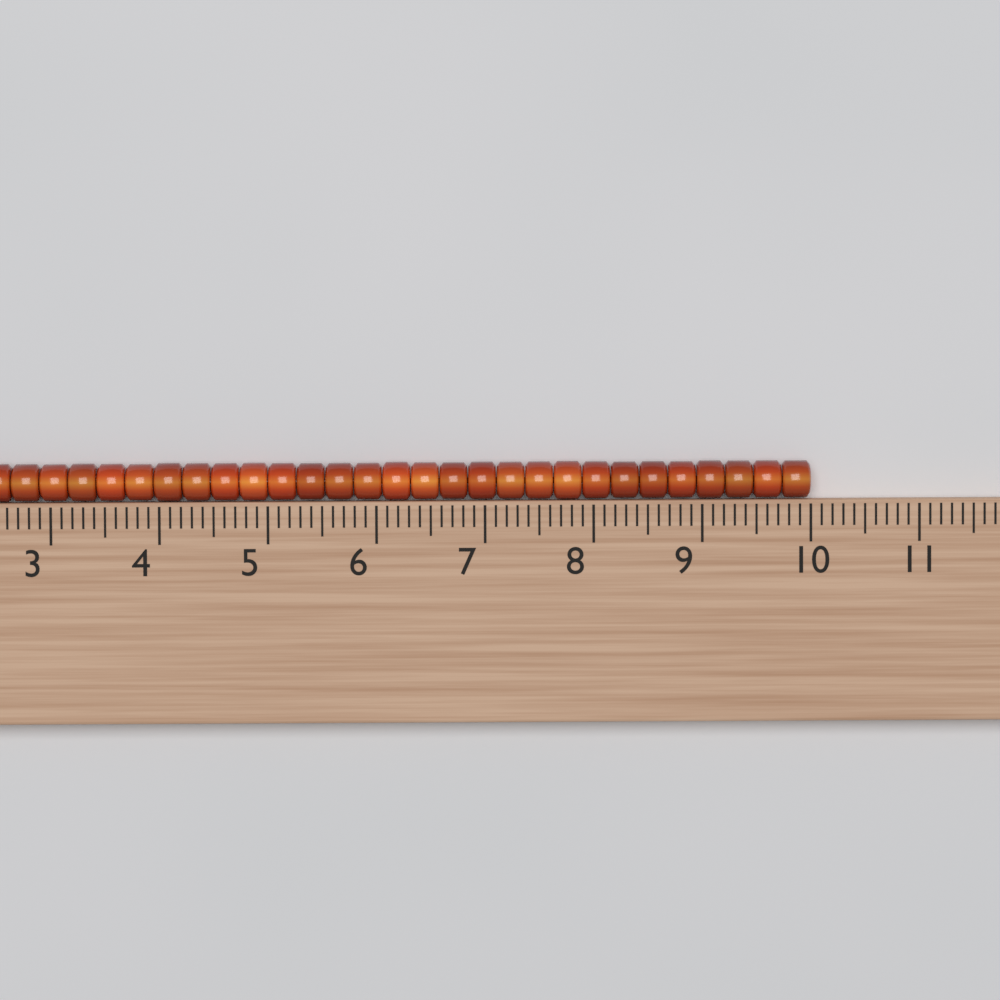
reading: 10.0 (no unit)
